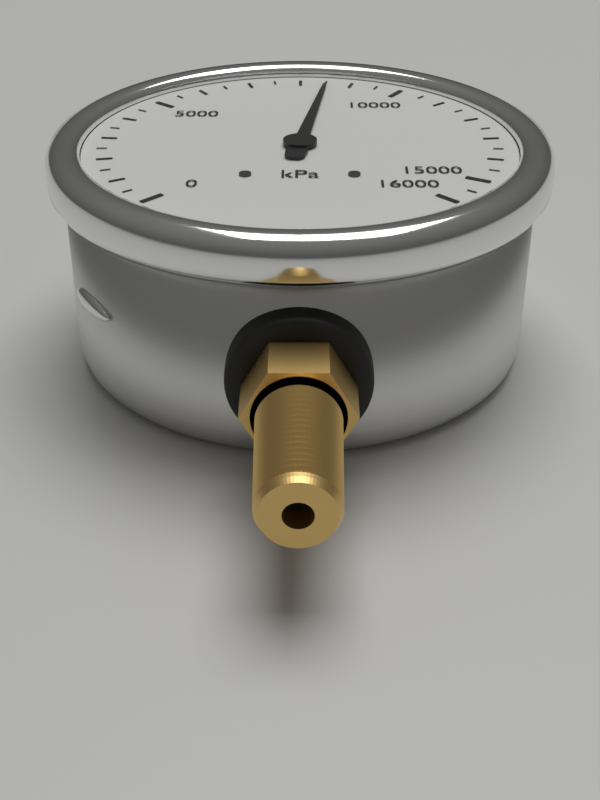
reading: 8500 kPa
